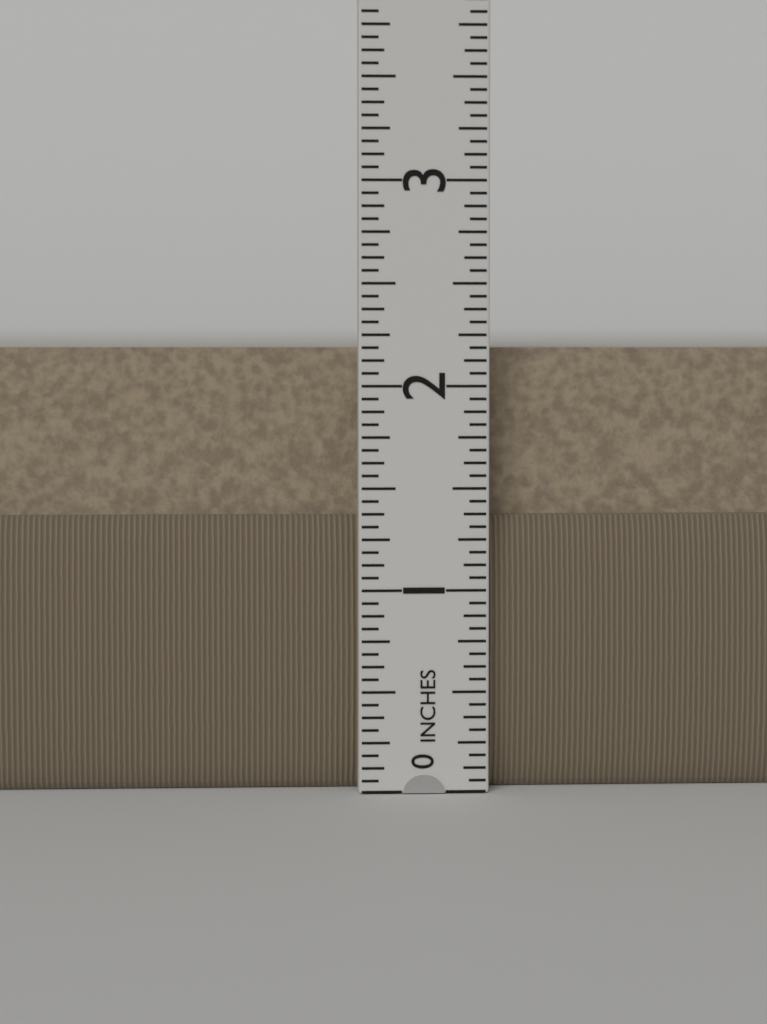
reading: 2.1875 in
